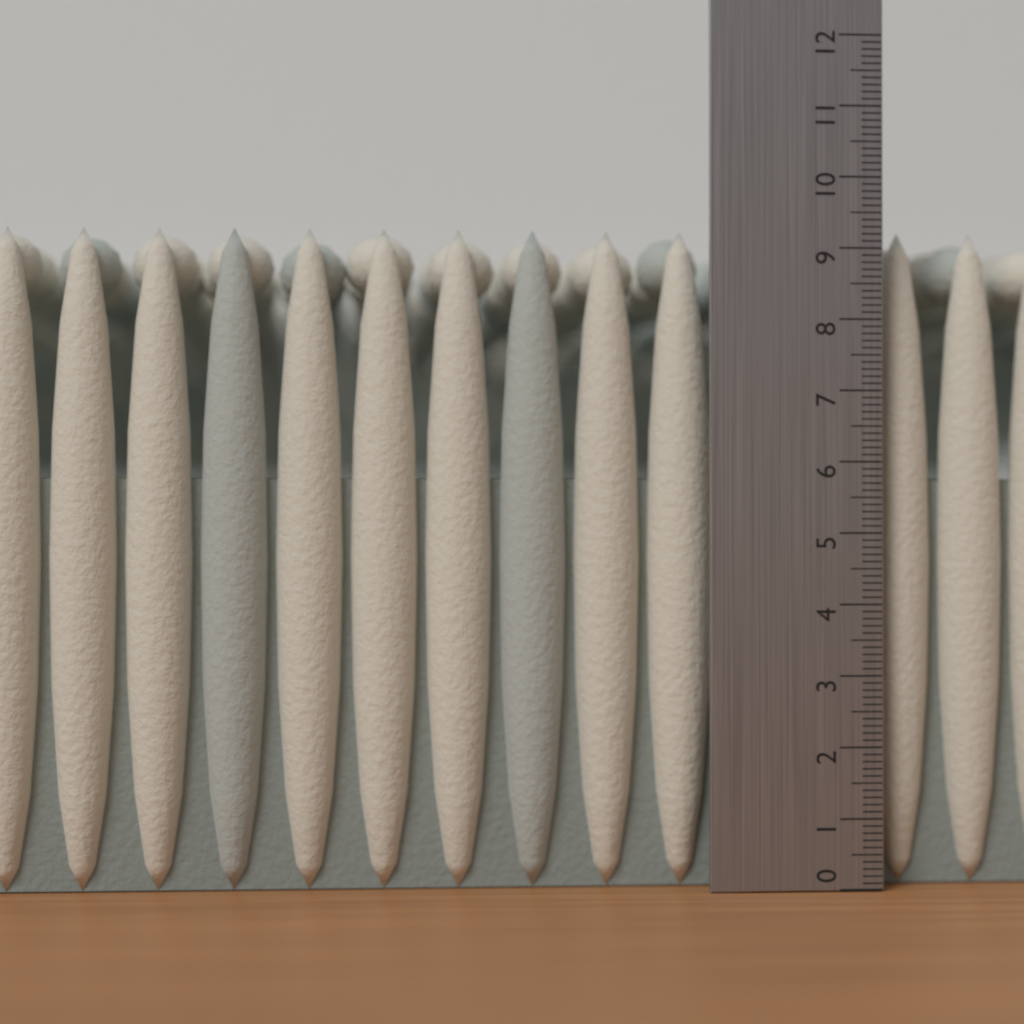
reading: 9.3 (no unit)
